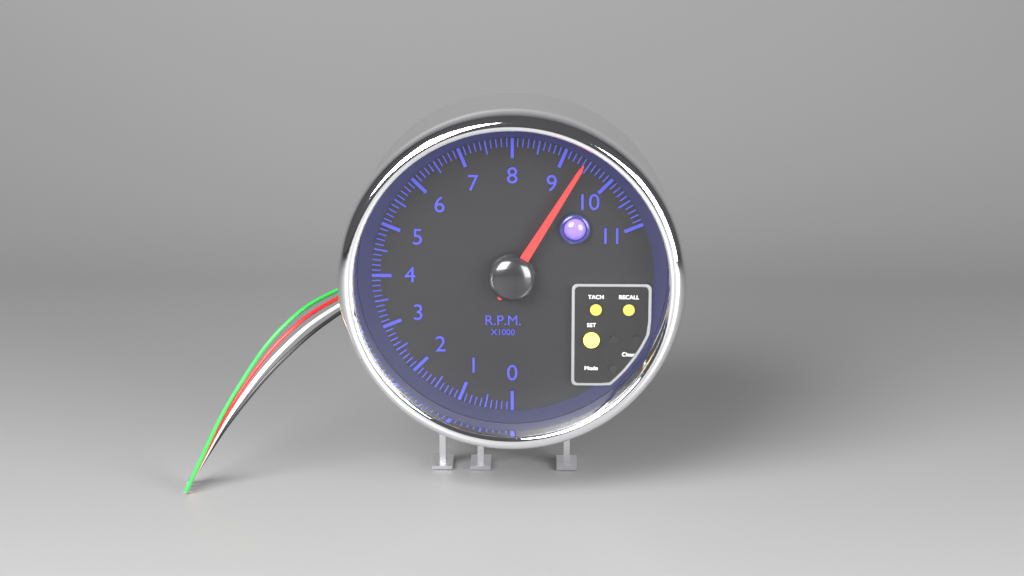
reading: 9.4 rpm x1000
